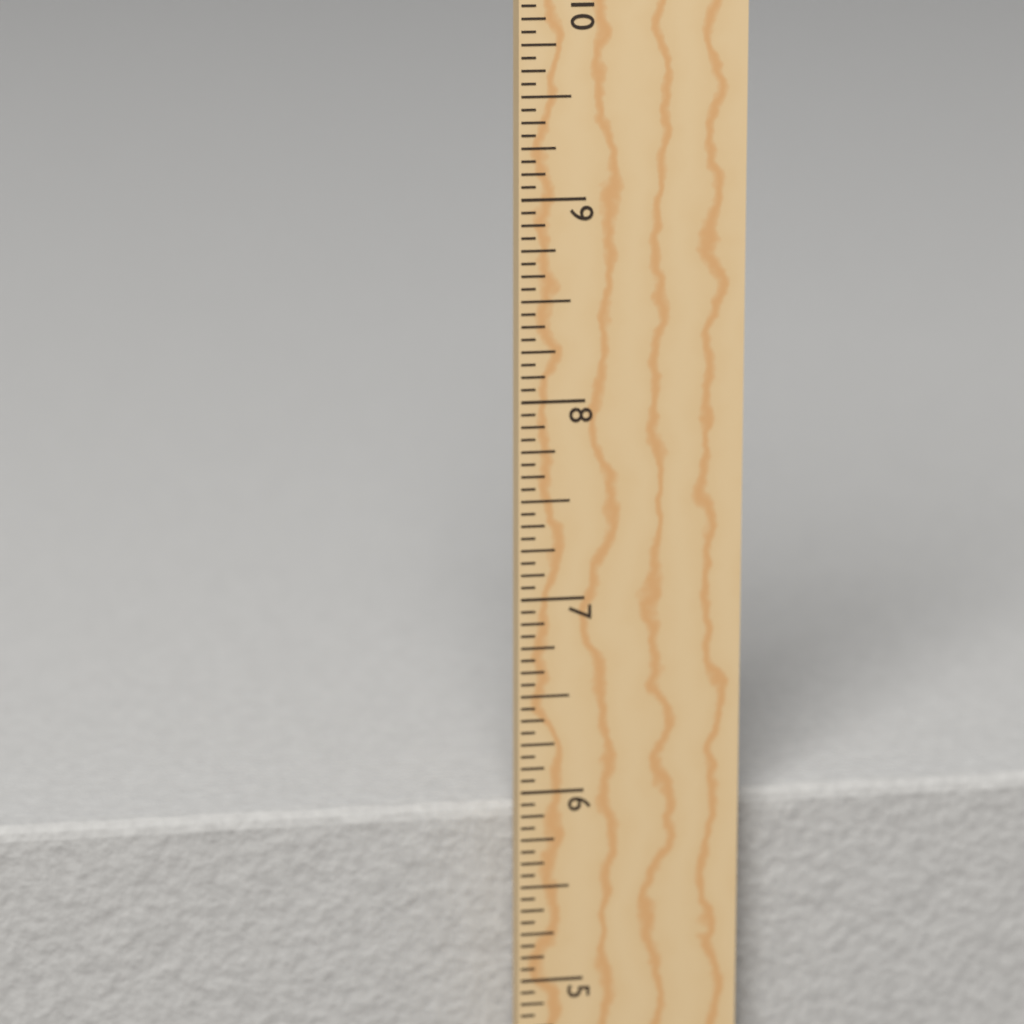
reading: 5.8750 in
